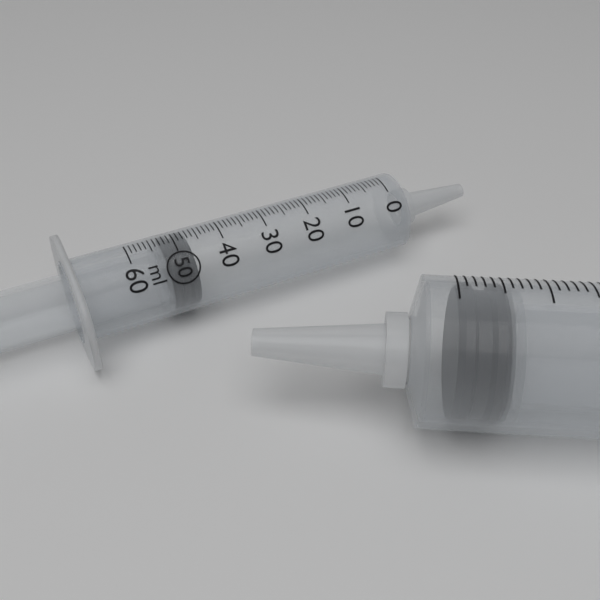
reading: 47 ml
